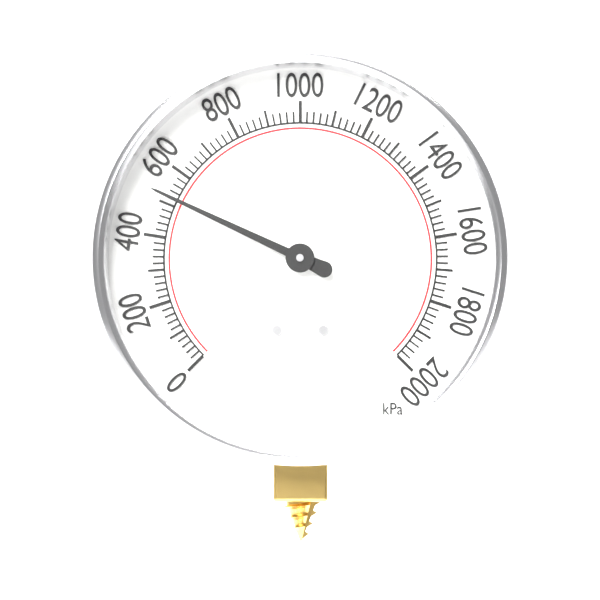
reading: 520 kPa
